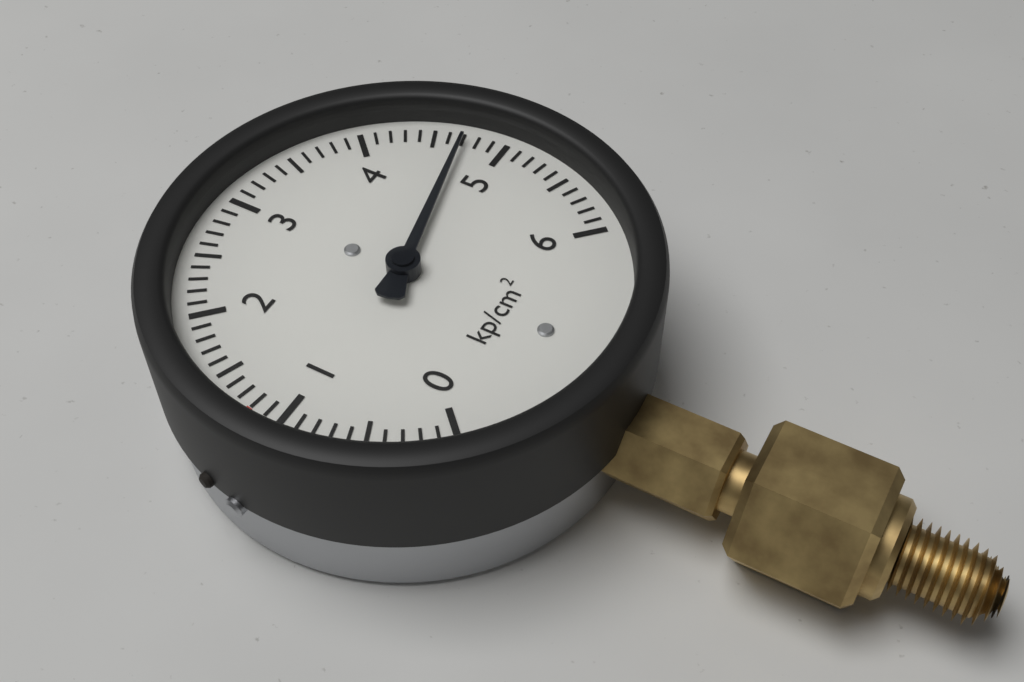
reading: 4.7 kp/cm²
